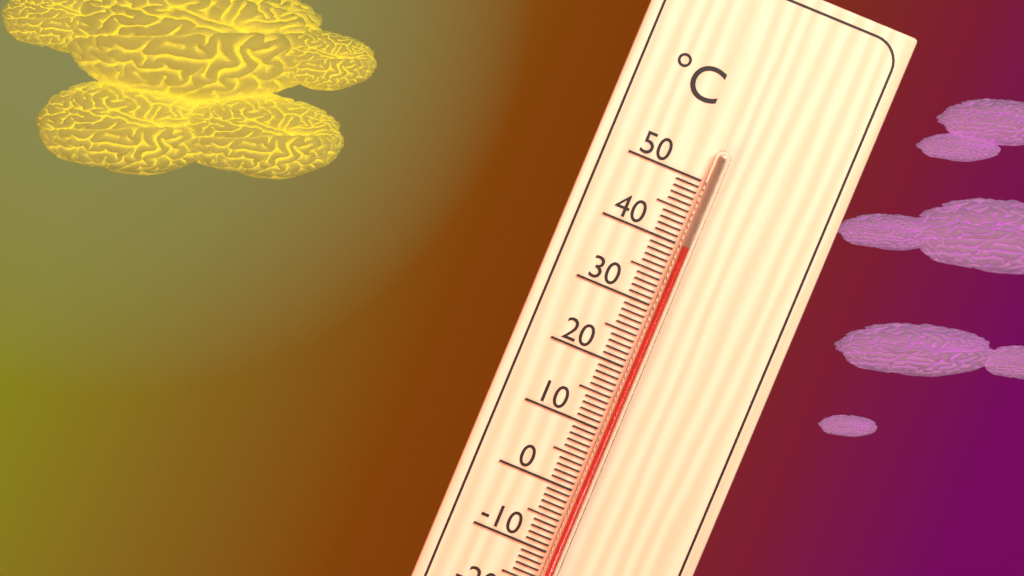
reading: 40 °C
